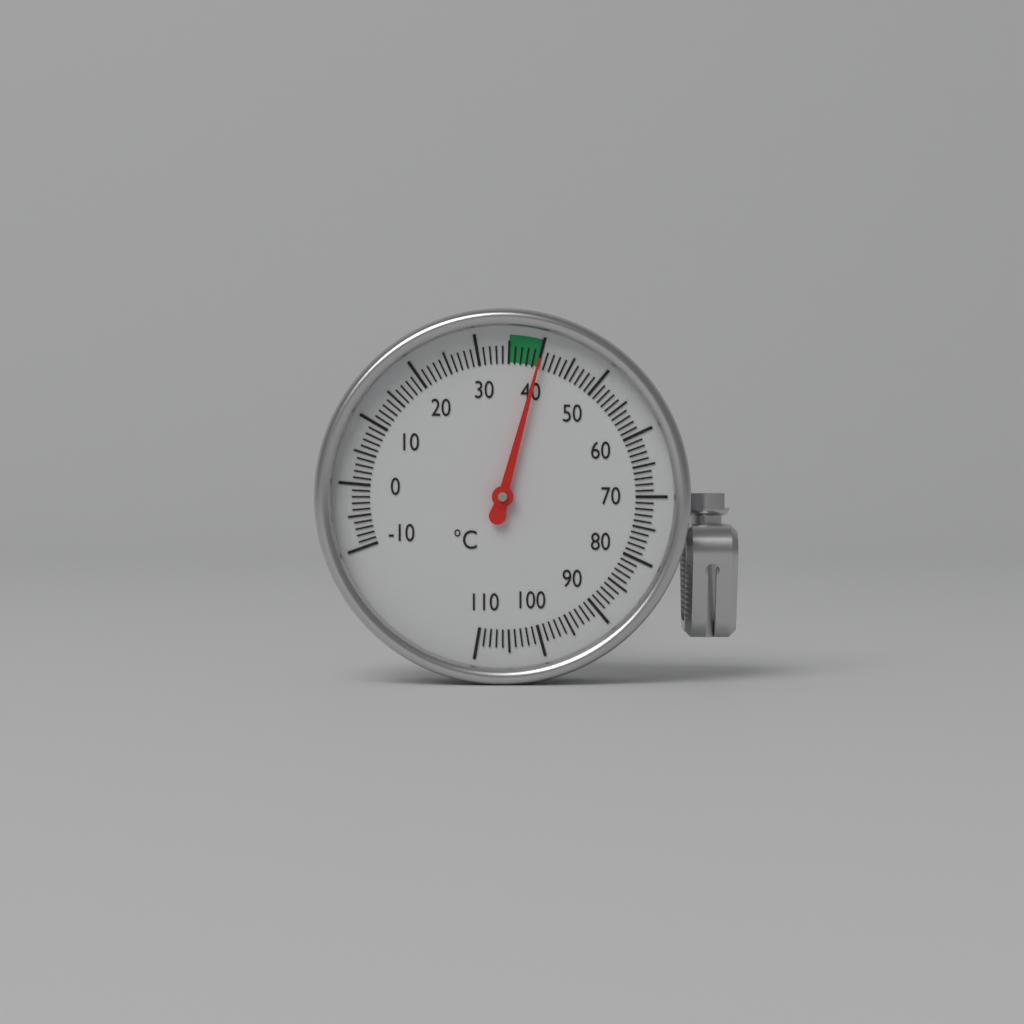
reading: 40 °C
